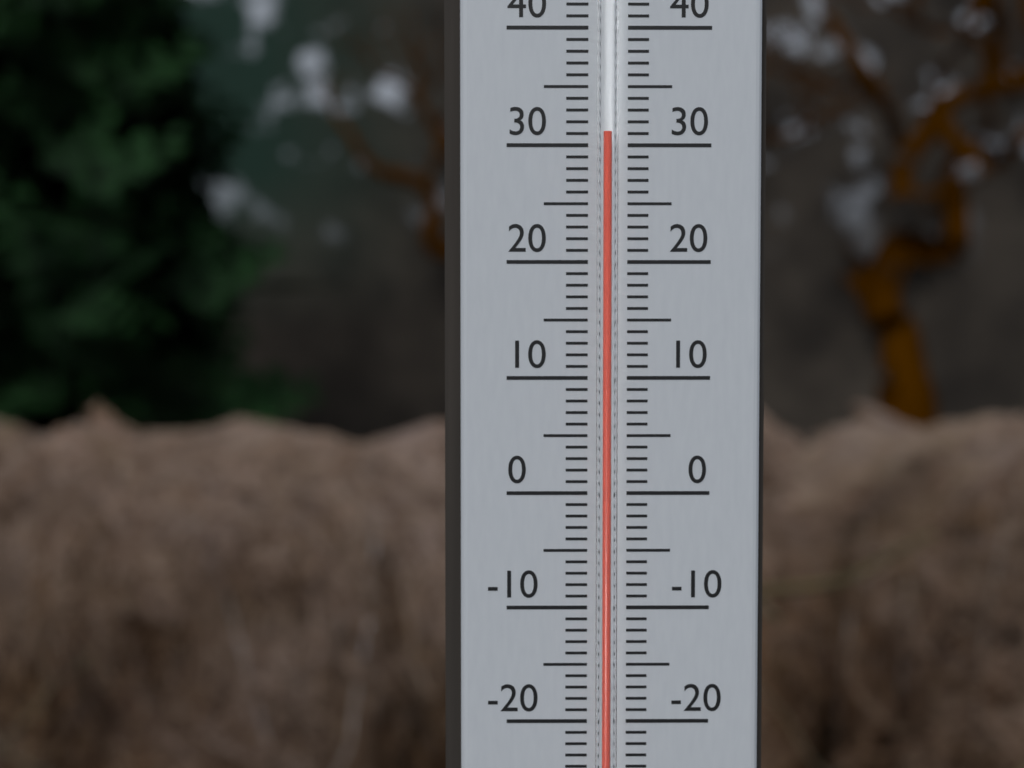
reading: 31 °C
